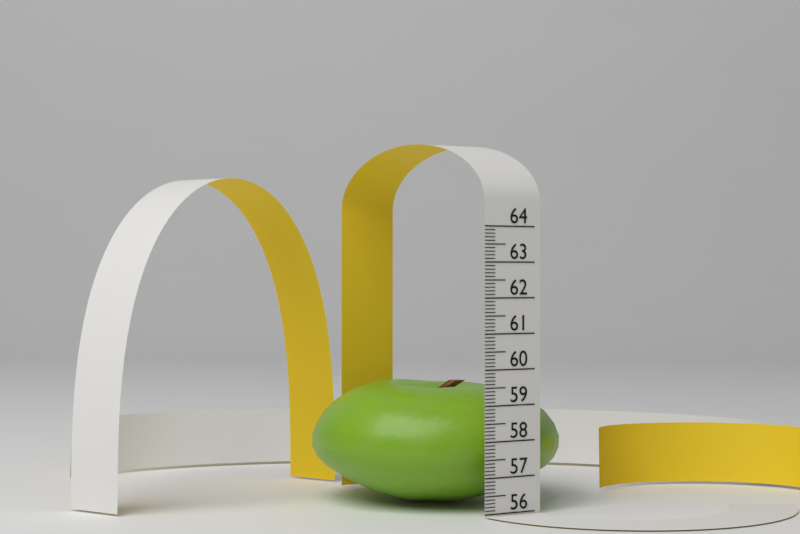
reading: 59.5 (no unit)
